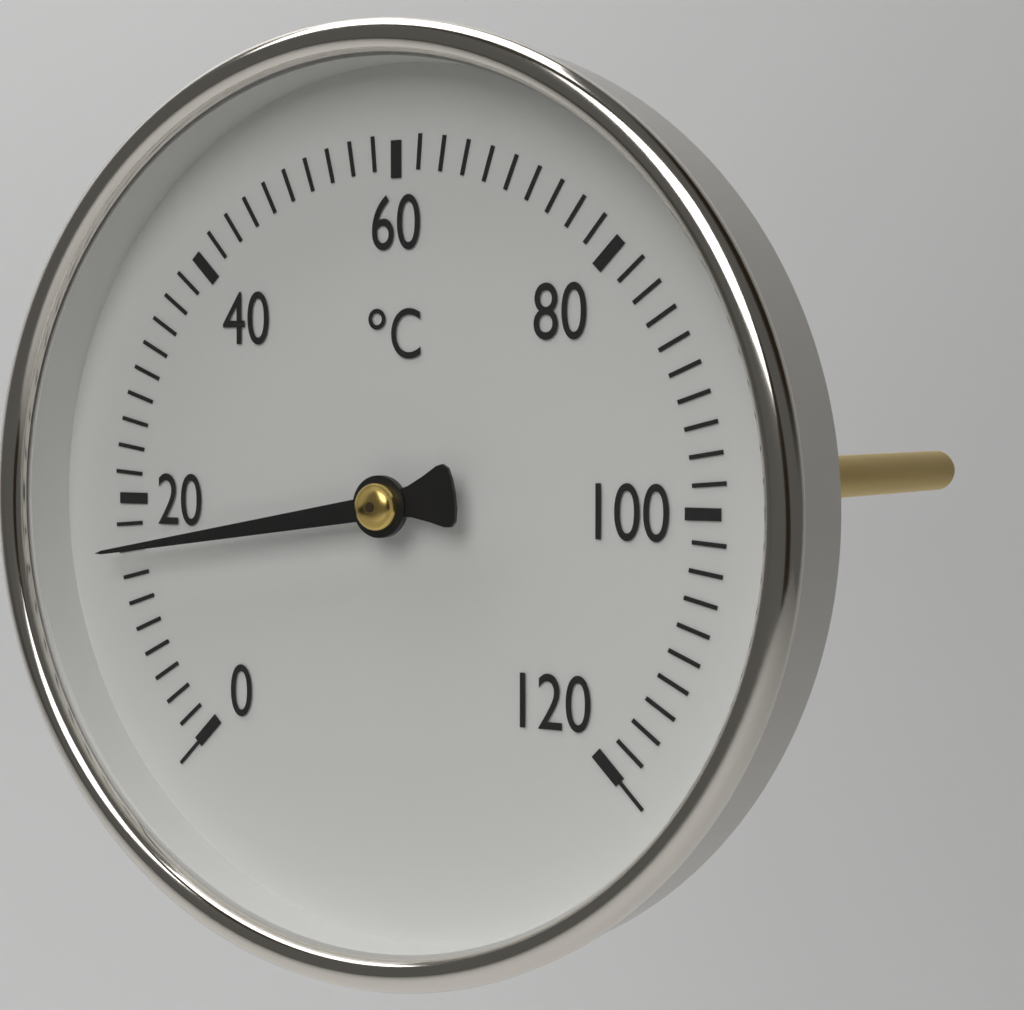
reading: 16 °C
